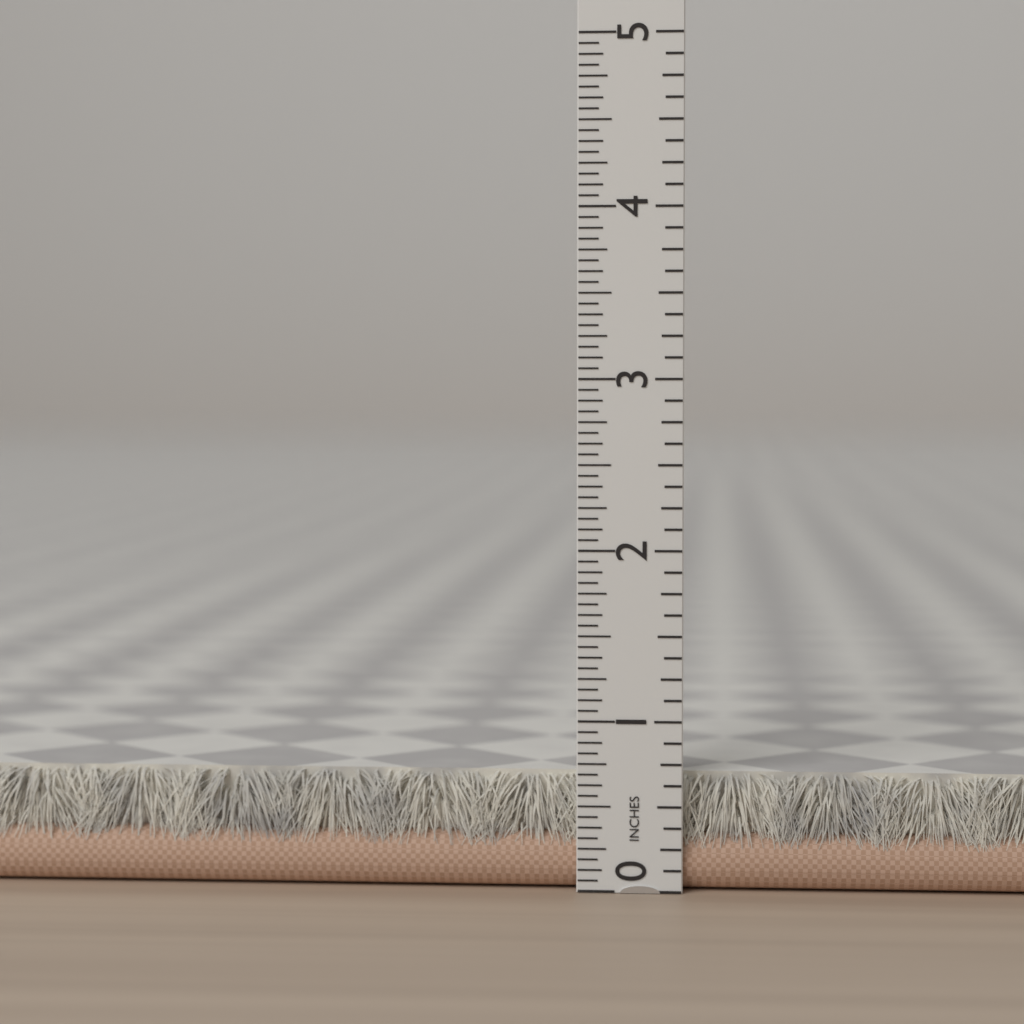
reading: 0.6875 in
